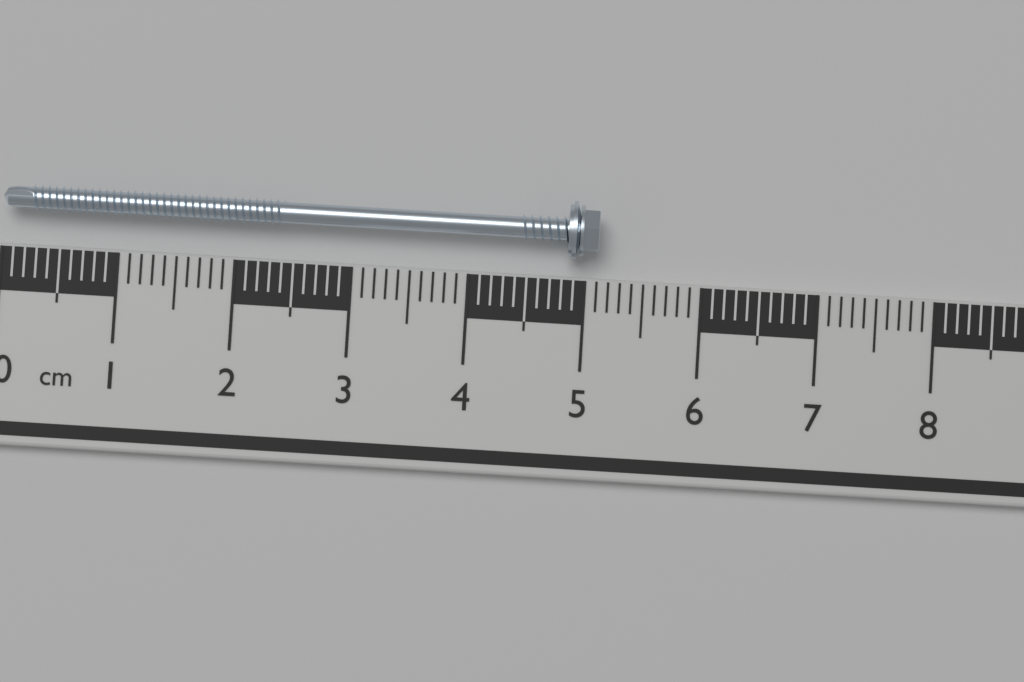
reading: 5.1 cm
